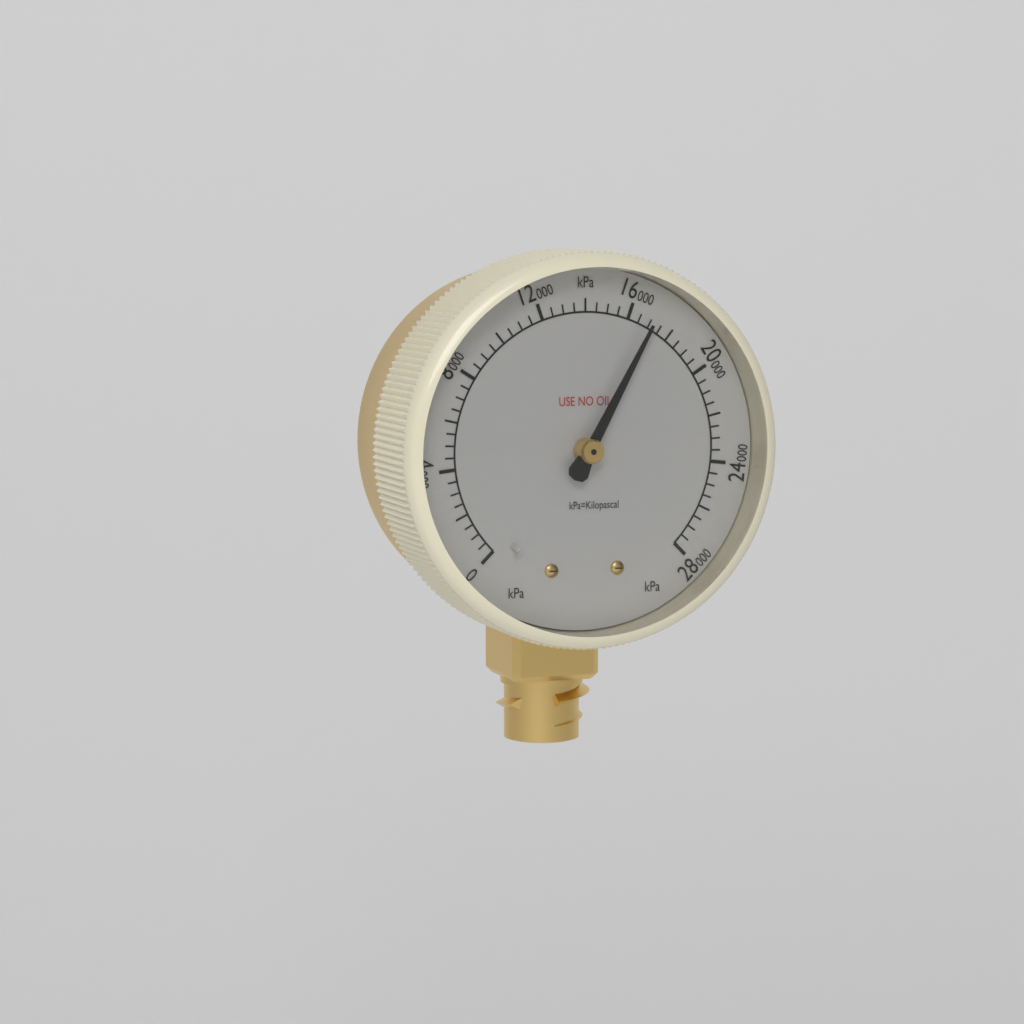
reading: 17000 kPa
